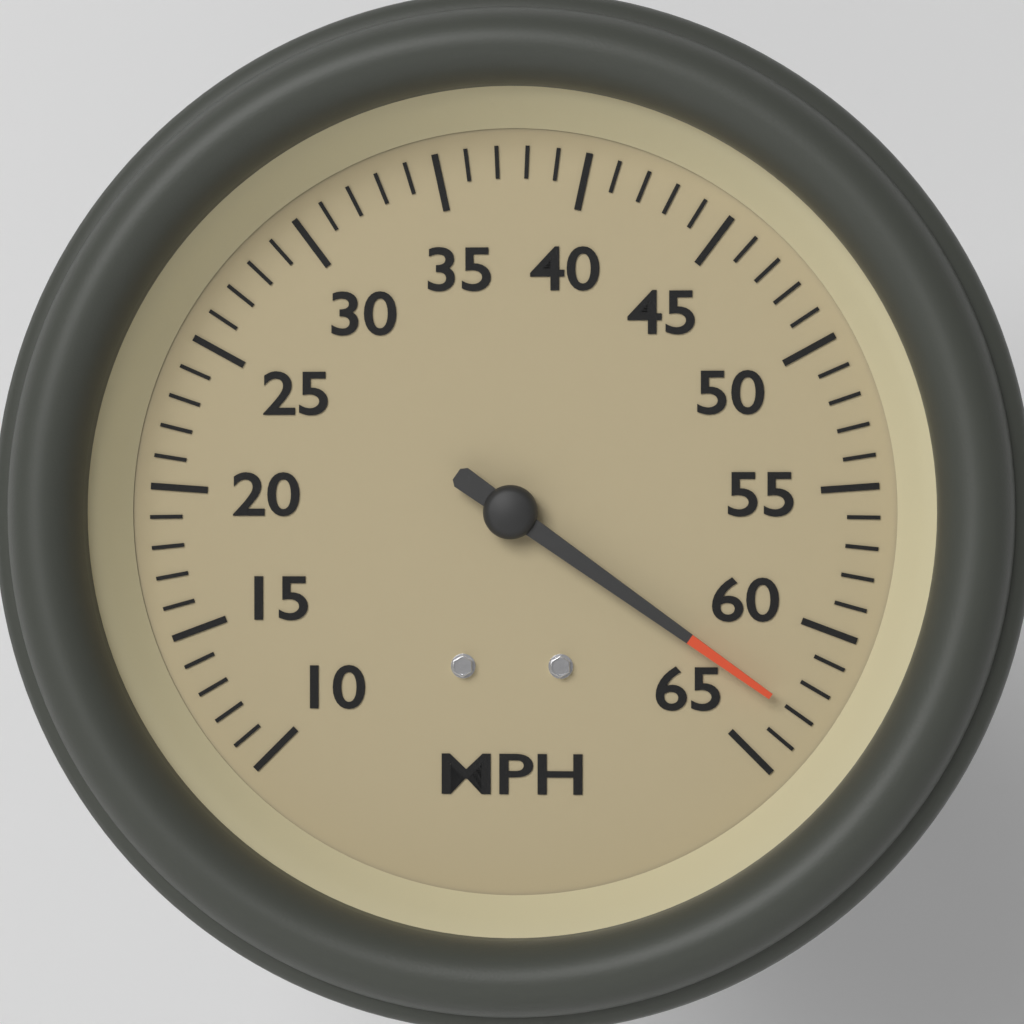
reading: 63 MPH
